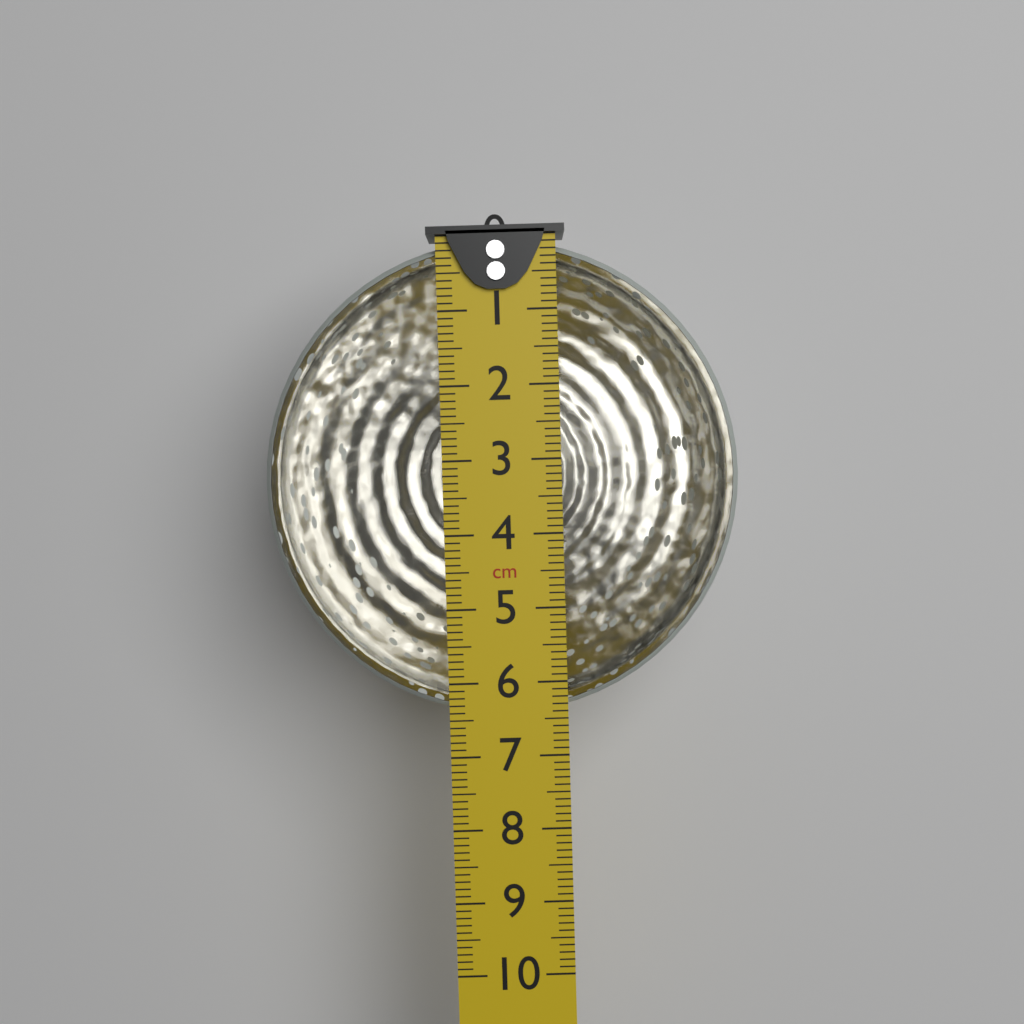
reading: 6.5 cm
